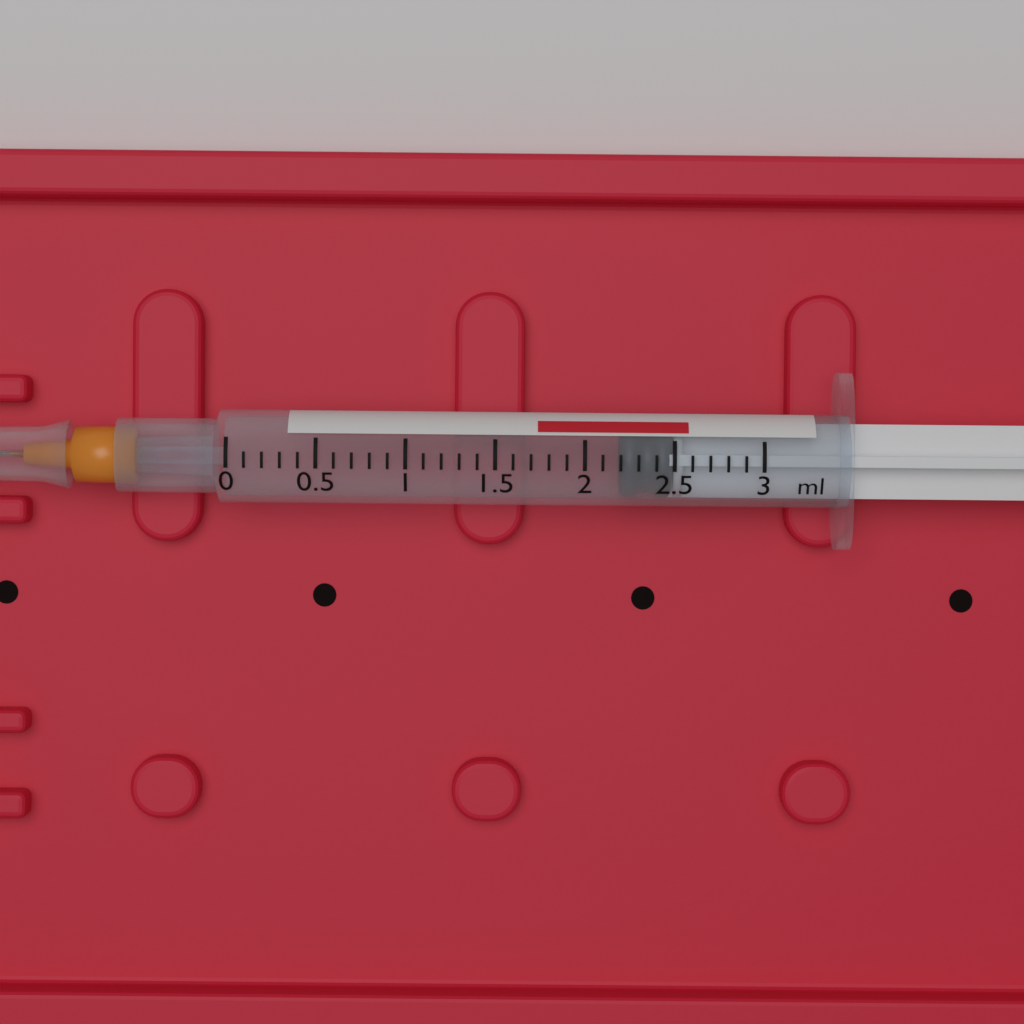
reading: 2.2 ml
